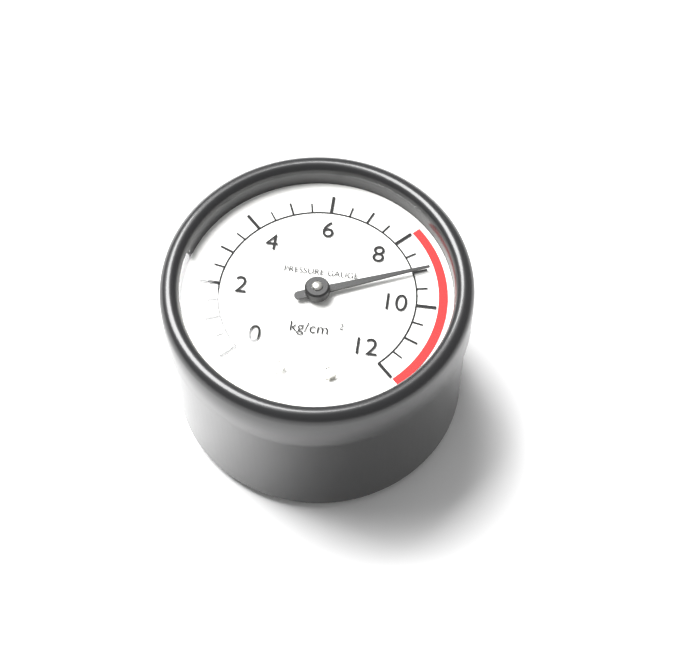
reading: 9.0 kg/cm²
